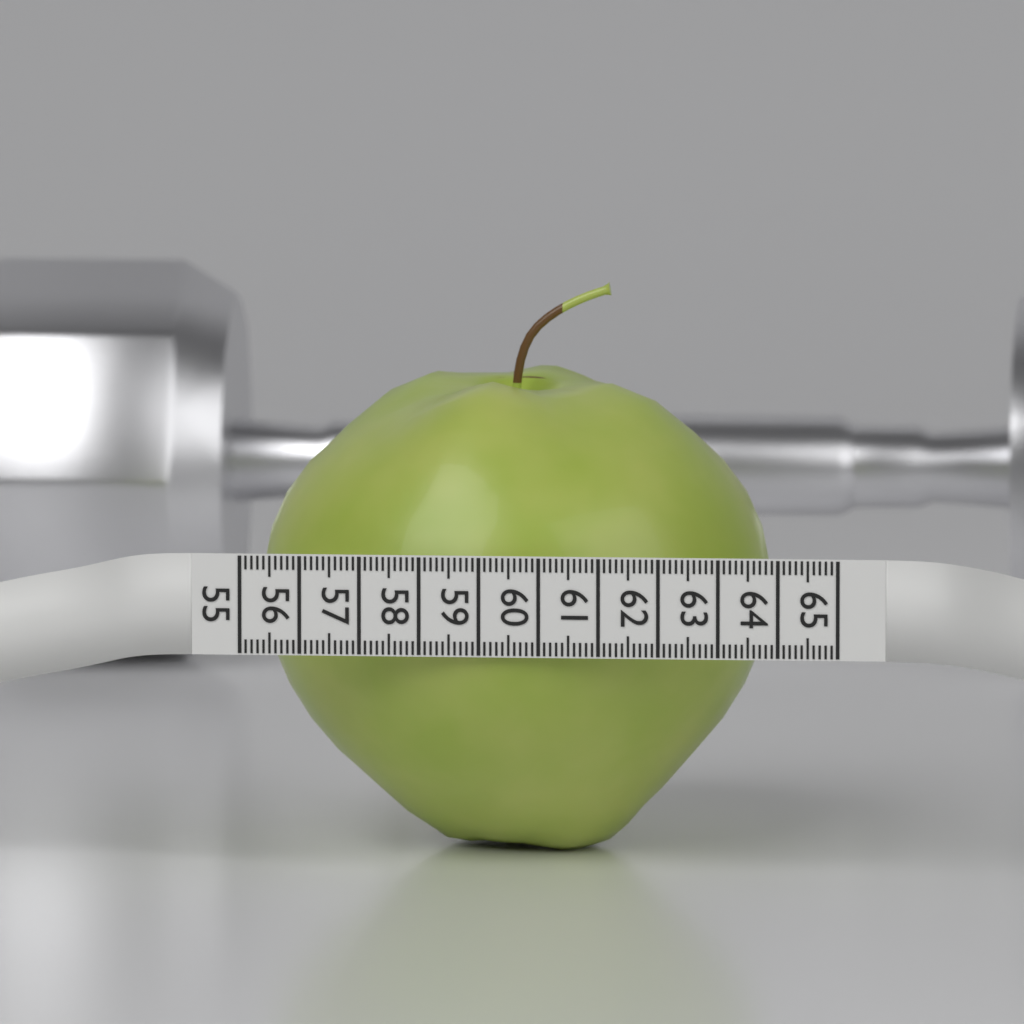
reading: 63.6 (no unit)
